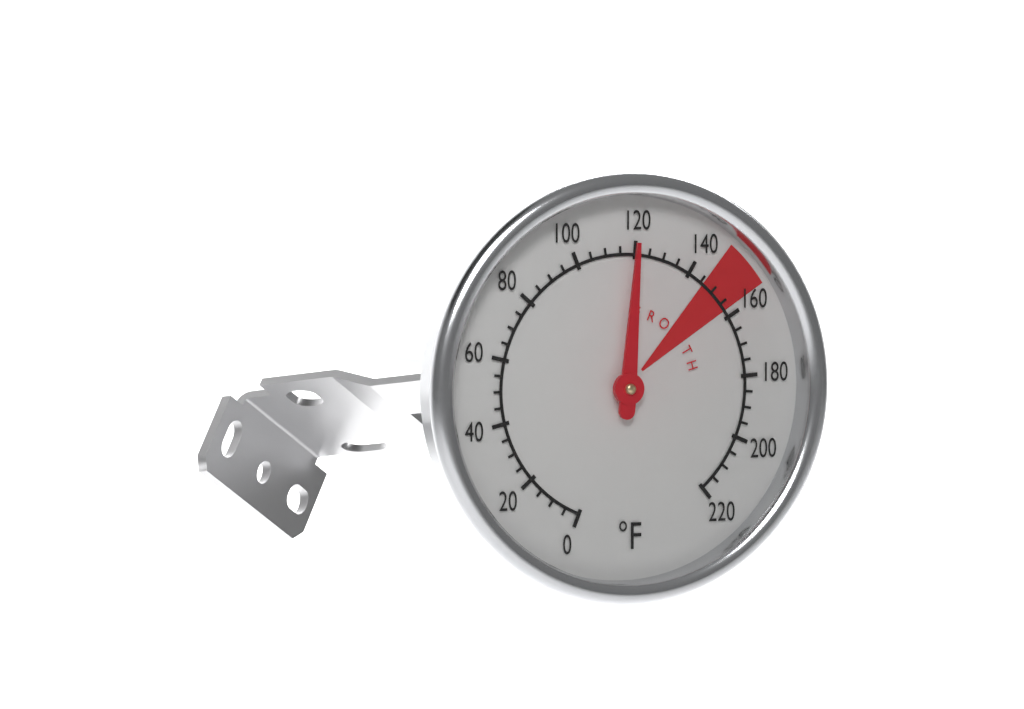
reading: 120 °F
